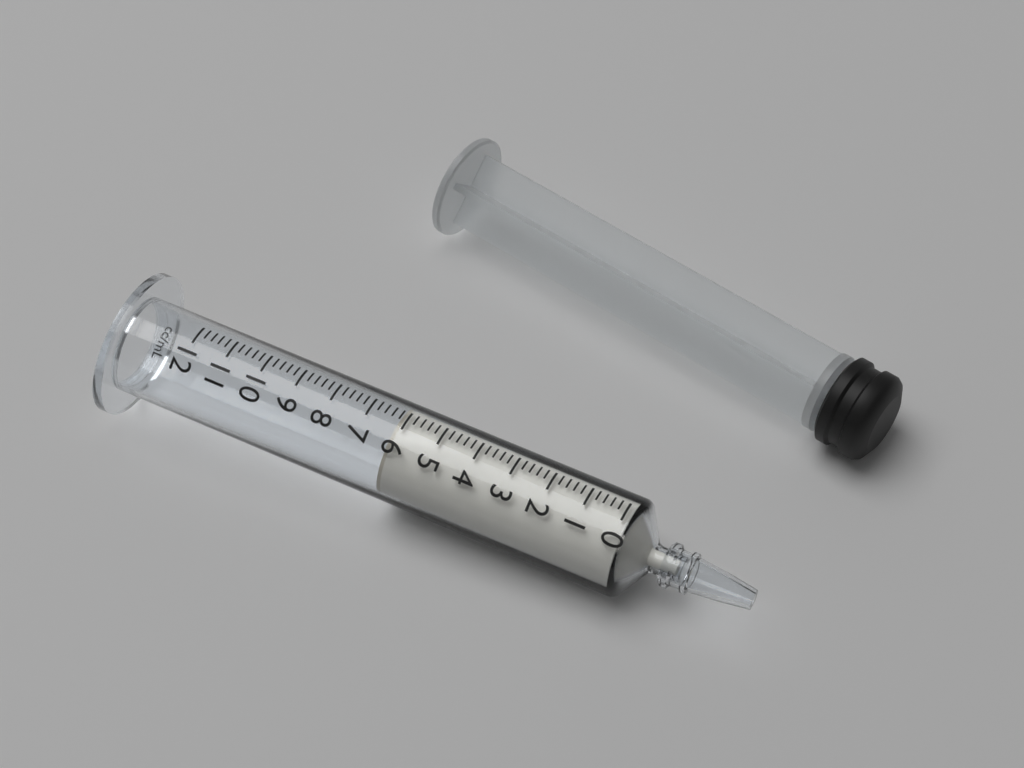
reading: 6.2 ml
